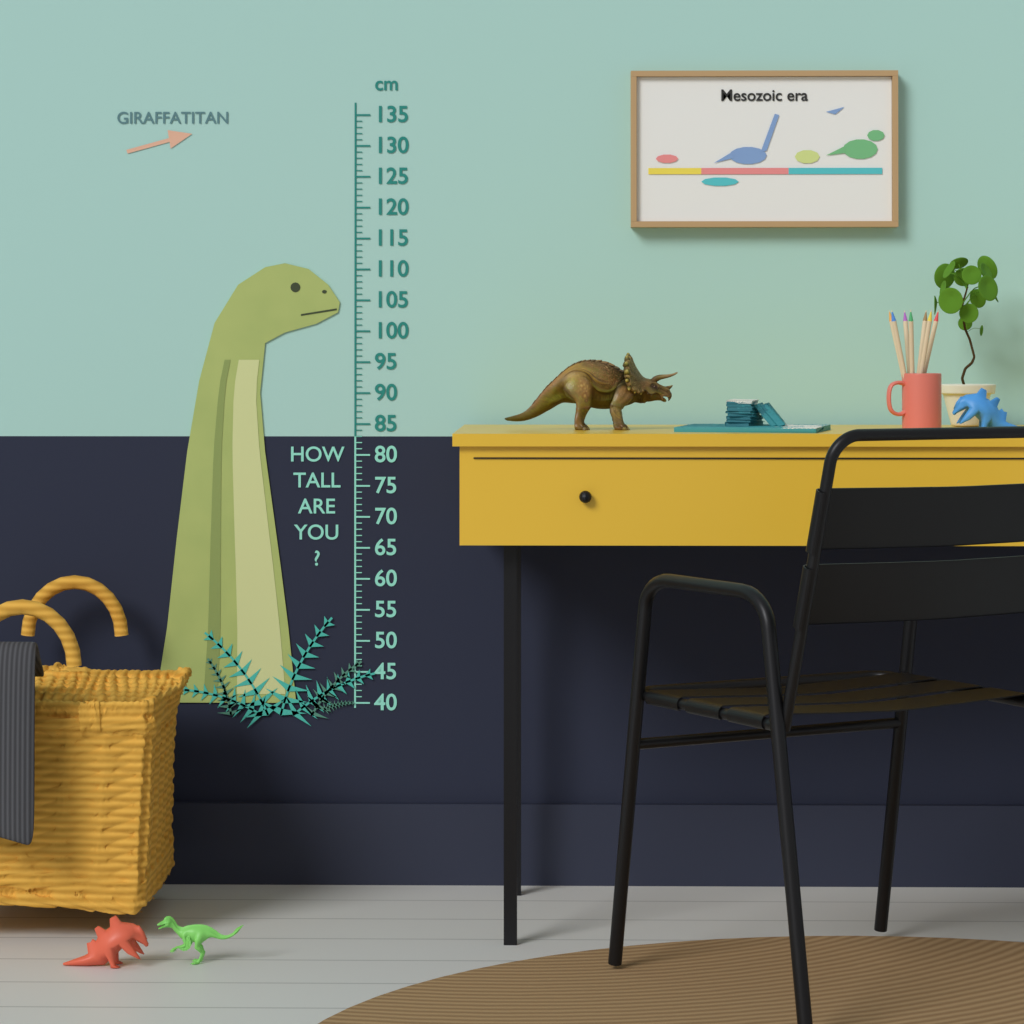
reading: 111 cm
